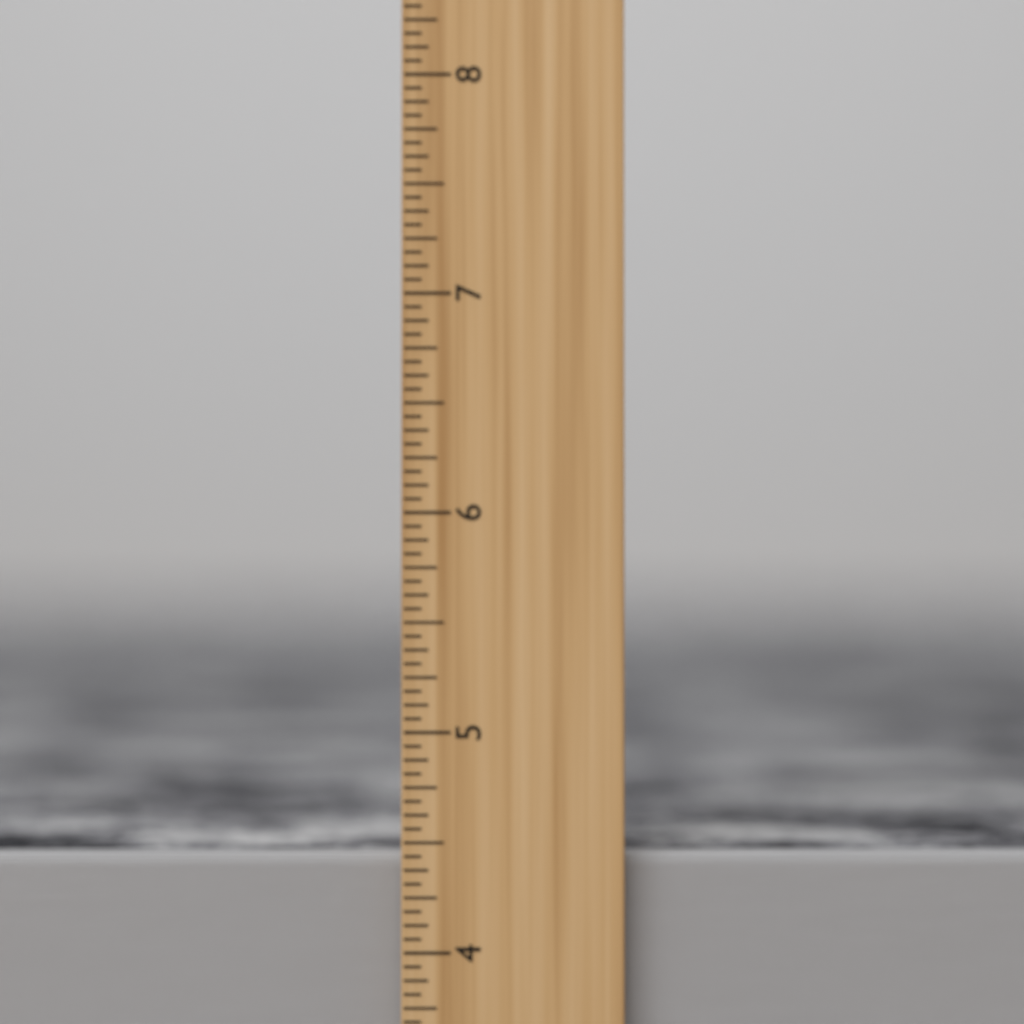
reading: 4.4375 inch
